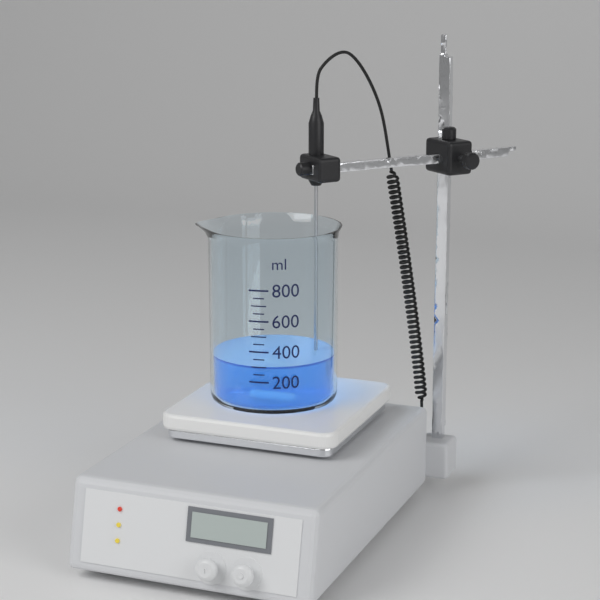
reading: 300 ml
